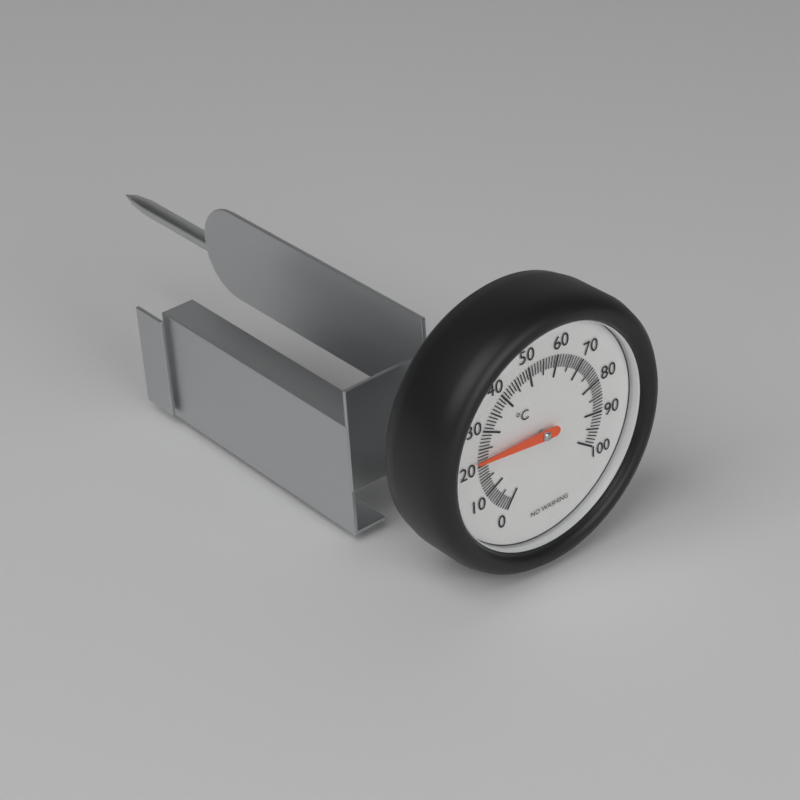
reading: 22 °C
